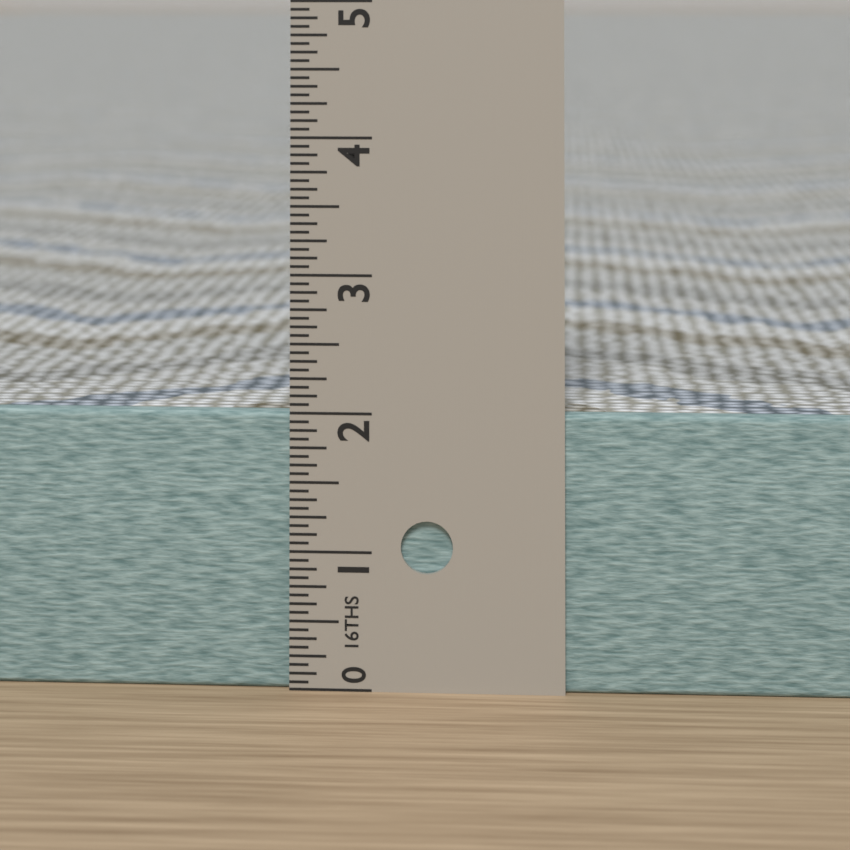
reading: 2.0000 in
